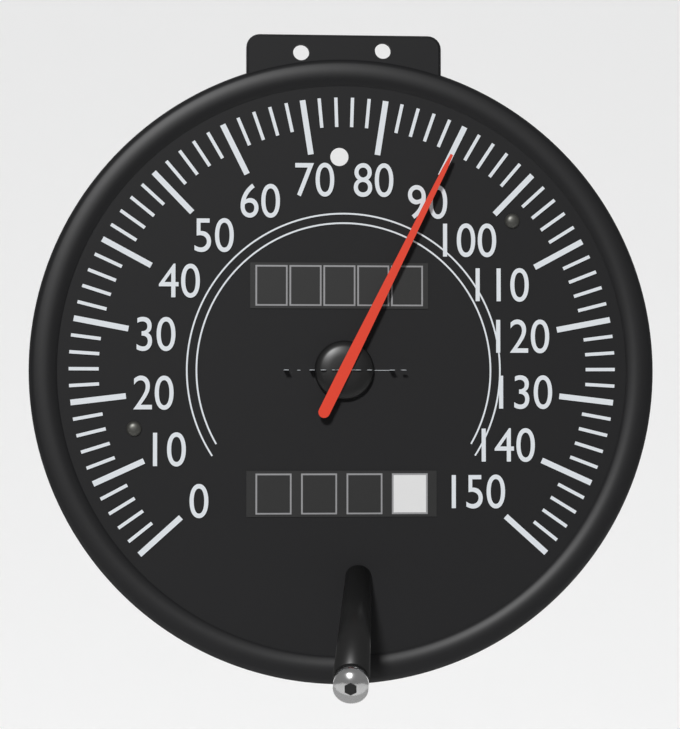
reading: 90 mph
